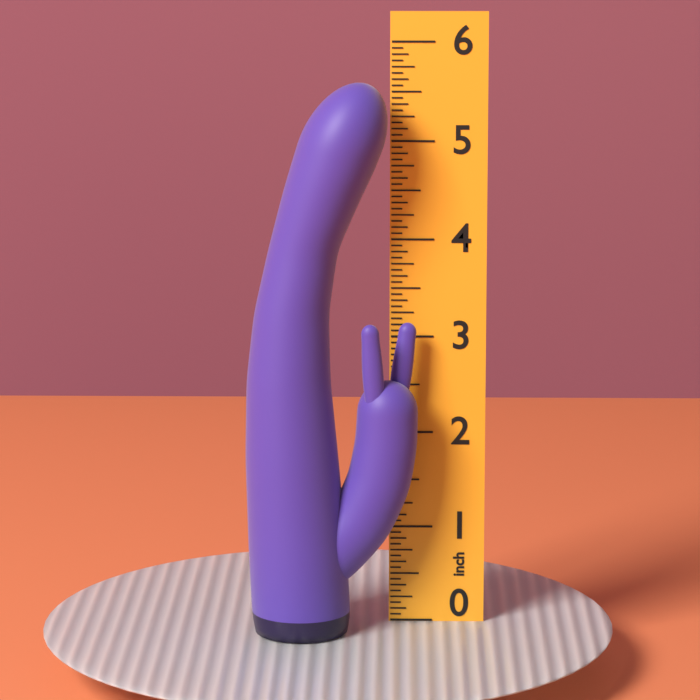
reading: 5.6250 inch
